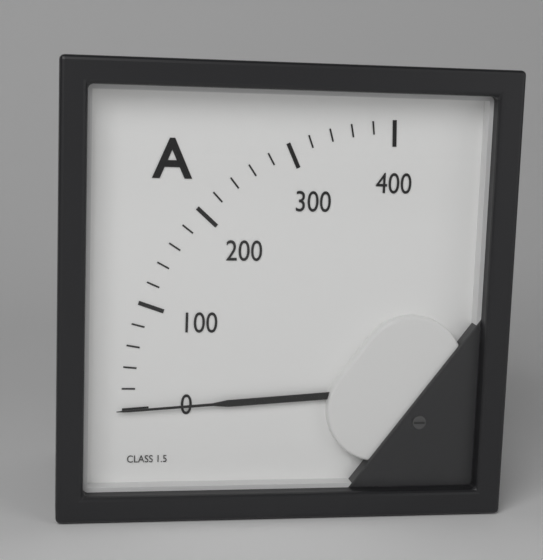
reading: 0 A
